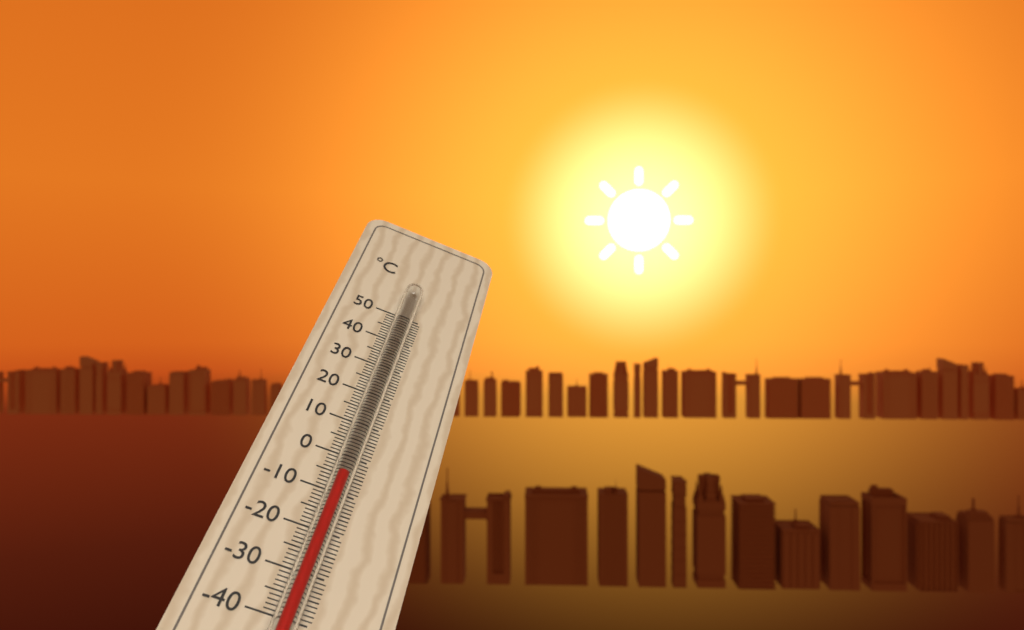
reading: -7 °C
